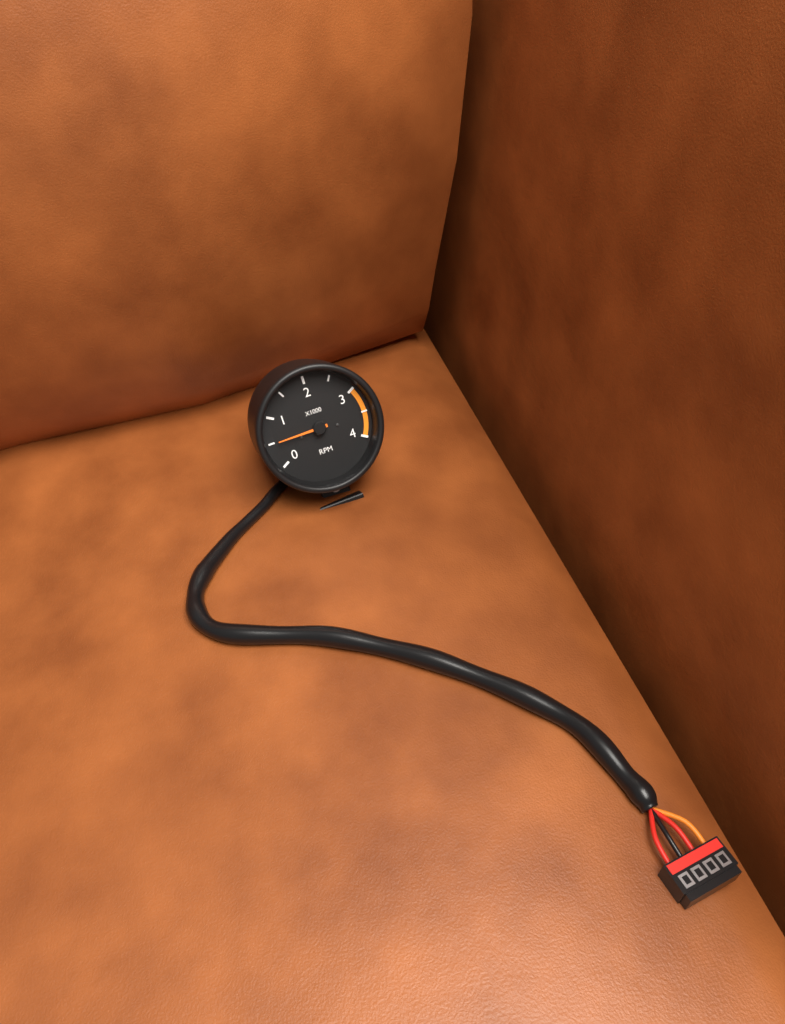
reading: 500 RPM
